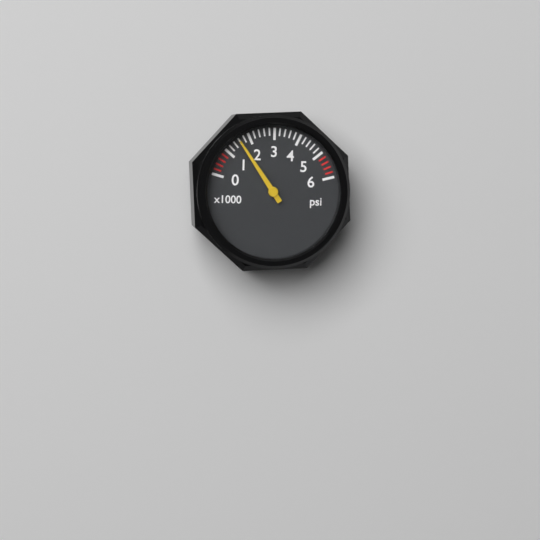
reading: 1600 psi
